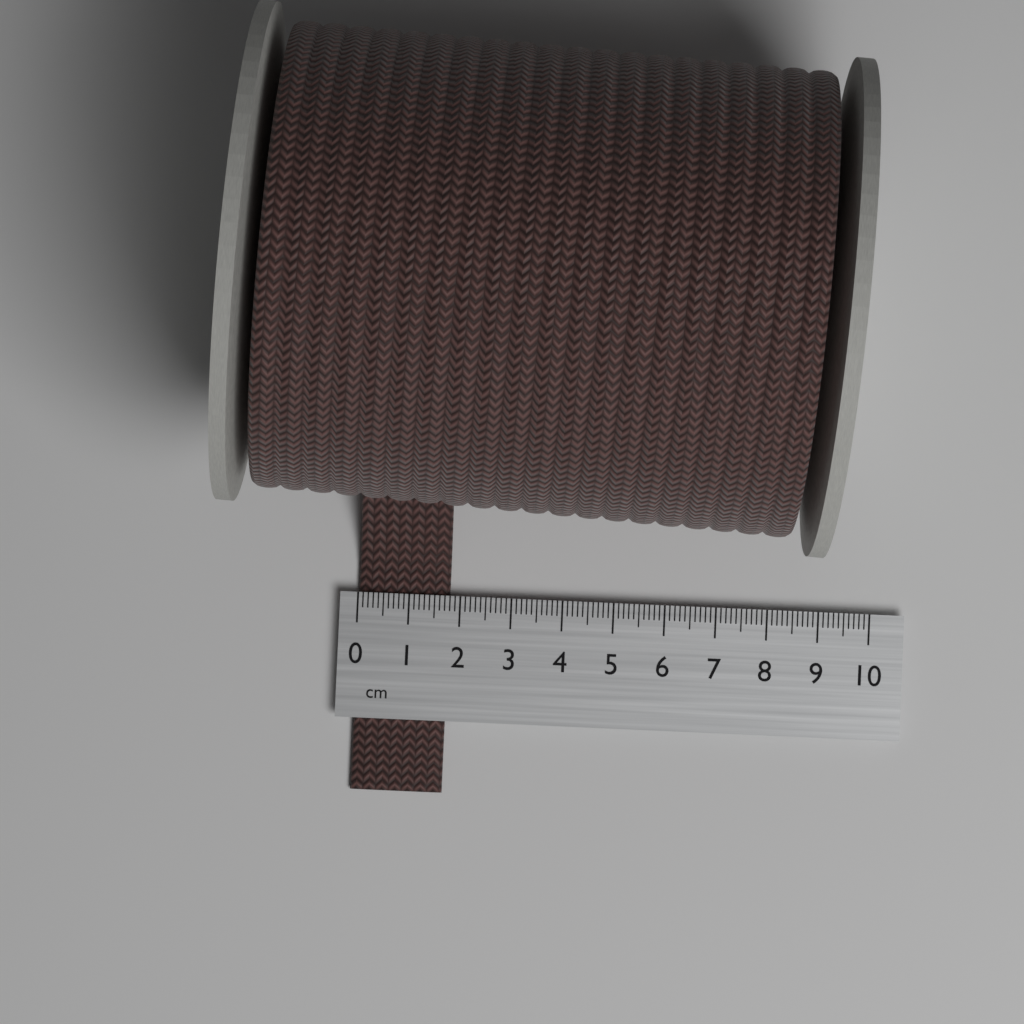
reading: 1.8 cm
